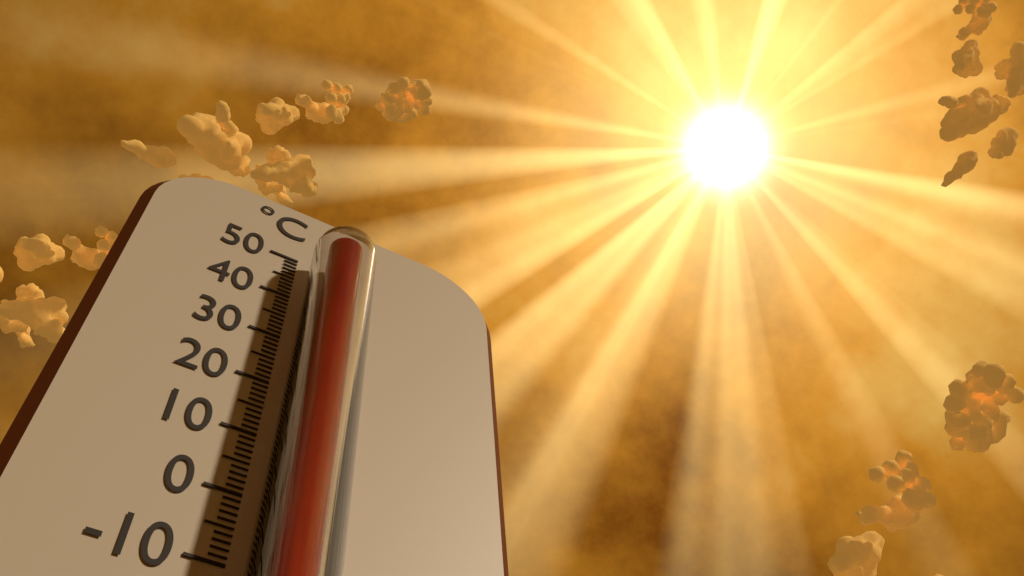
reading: 49 °C
